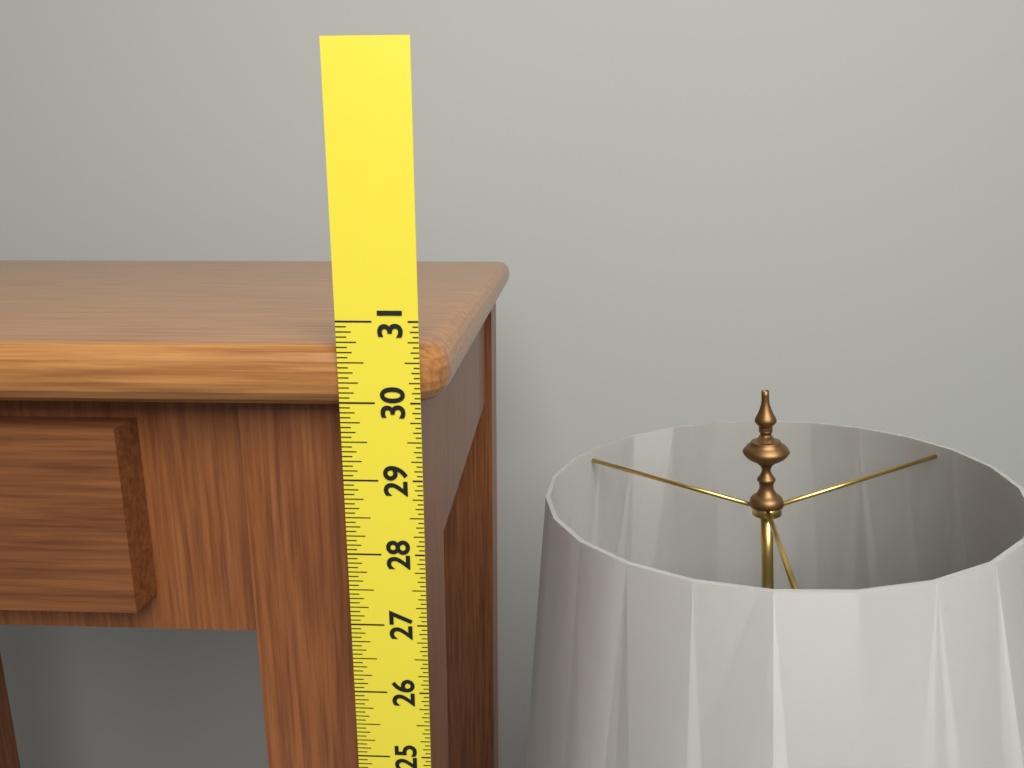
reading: 30.6875 in
